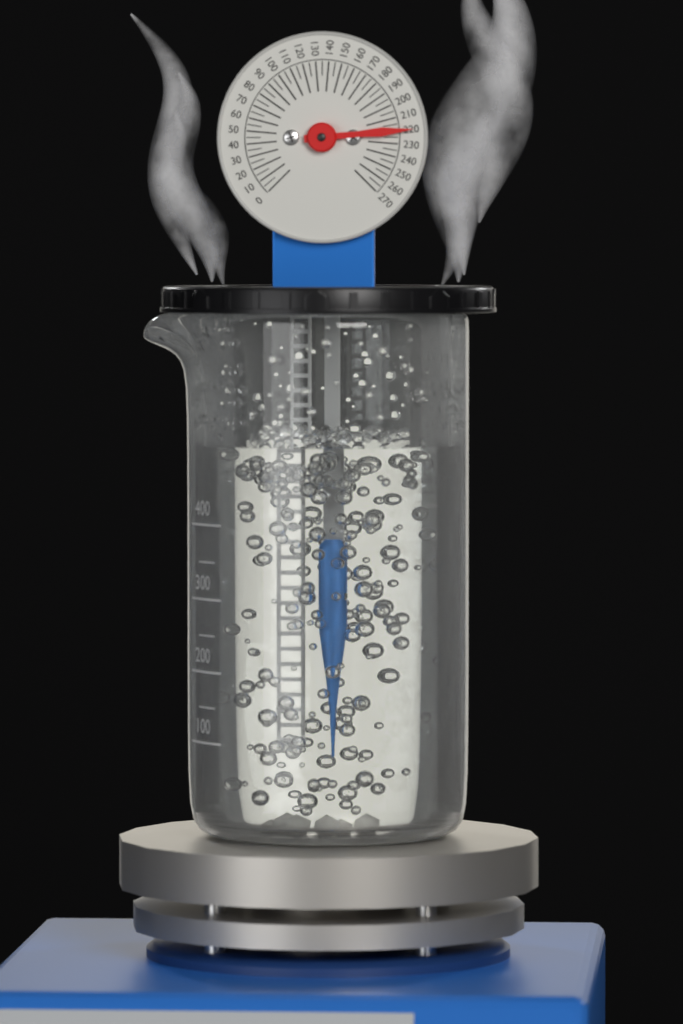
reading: 220 (no unit)
